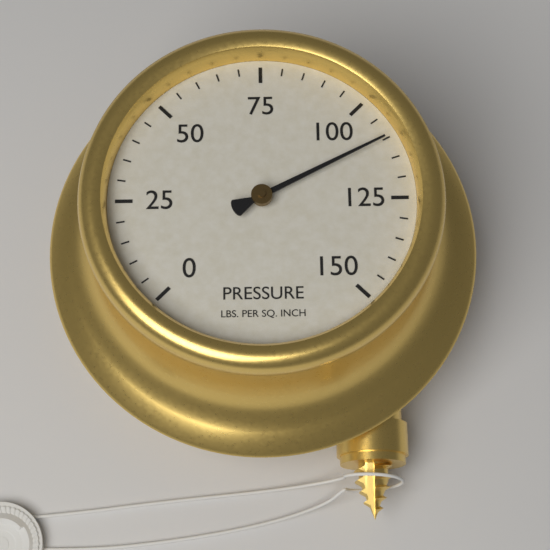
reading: 110 psi
